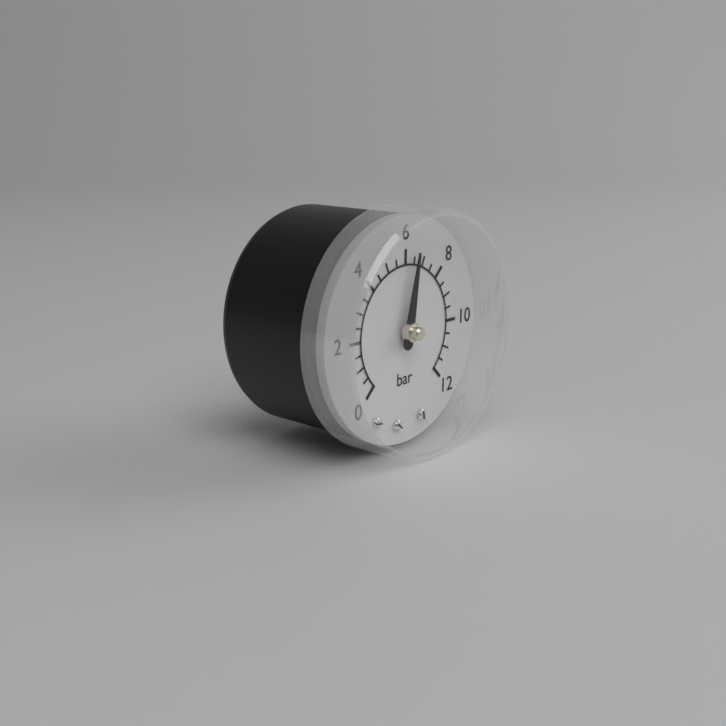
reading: 6.5 bar
